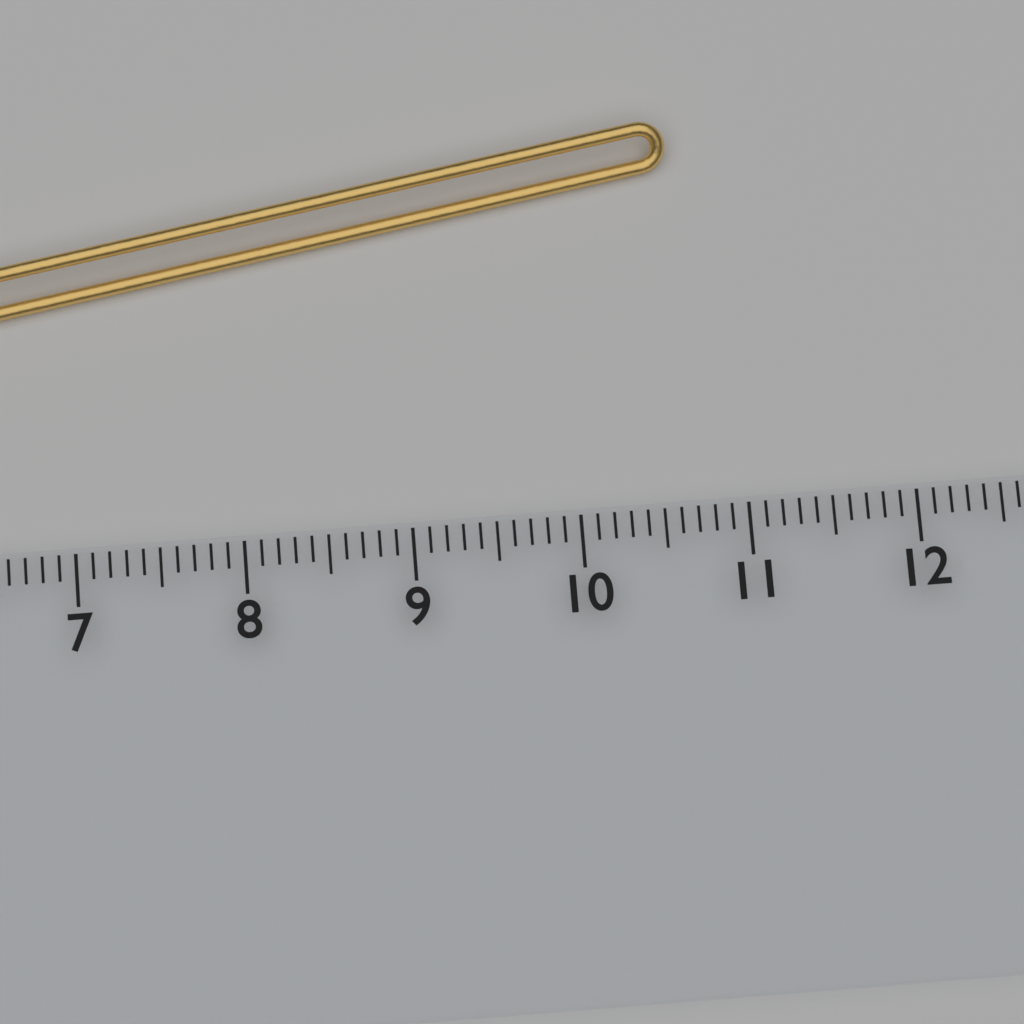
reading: 10.7 cm
